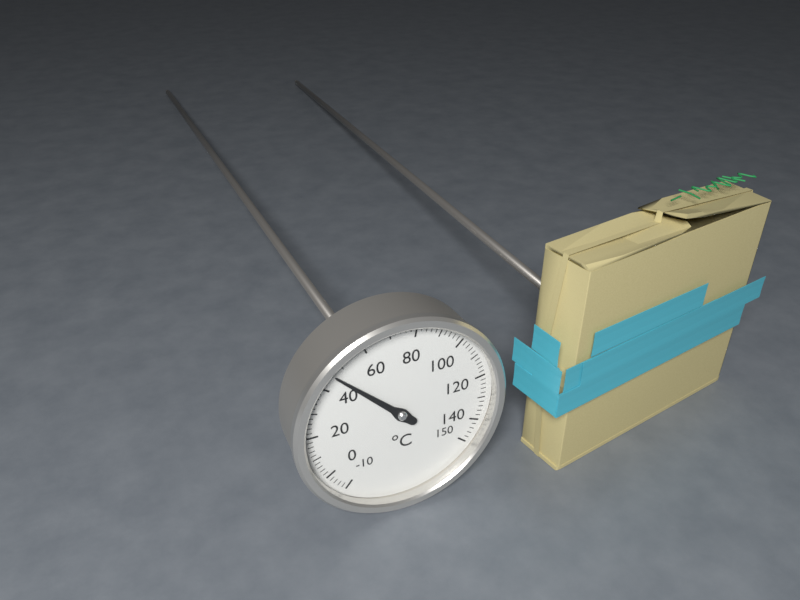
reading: 46 °C
